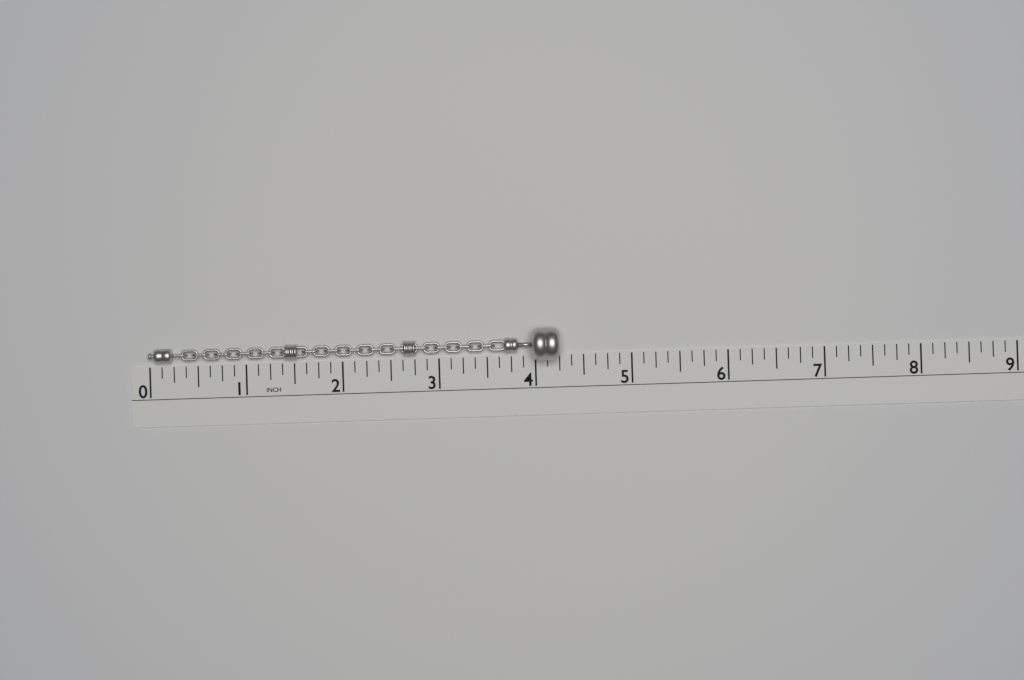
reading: 4.250 in
